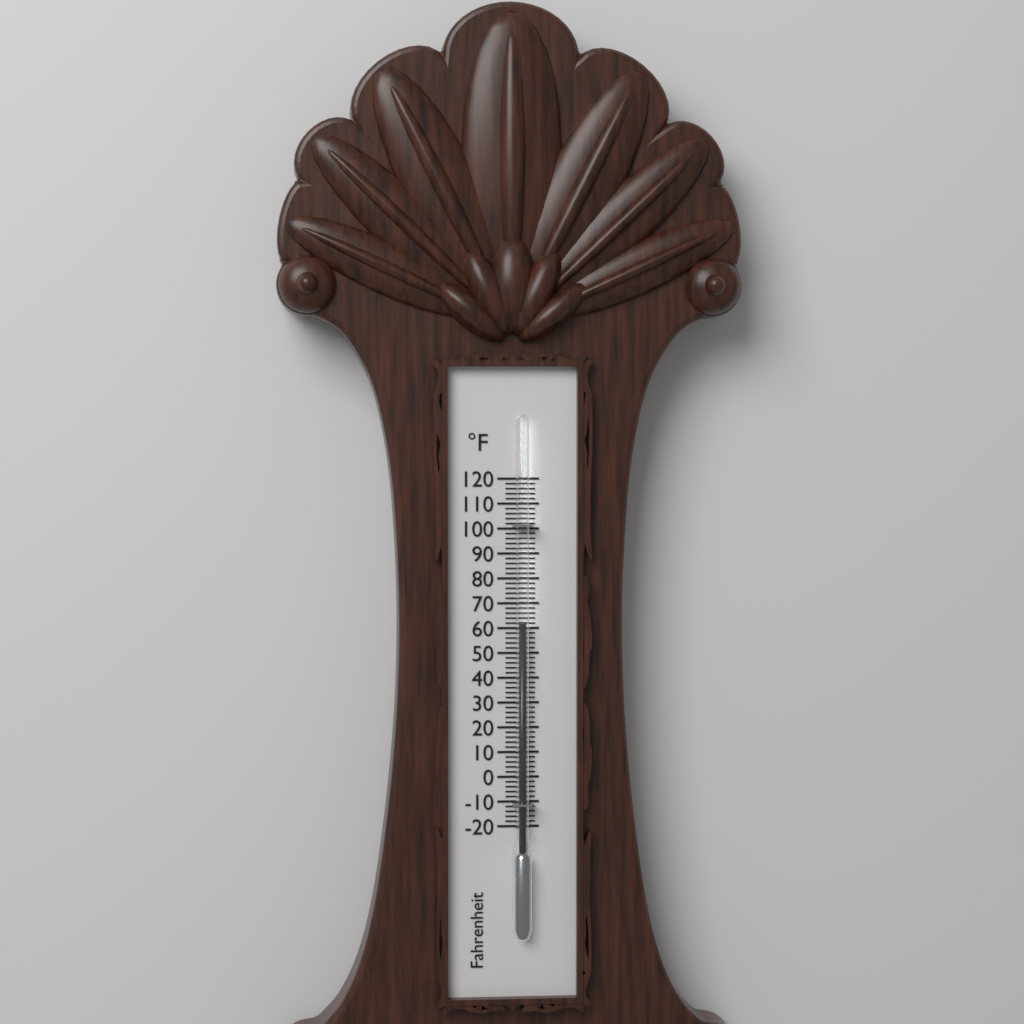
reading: 62 °F
